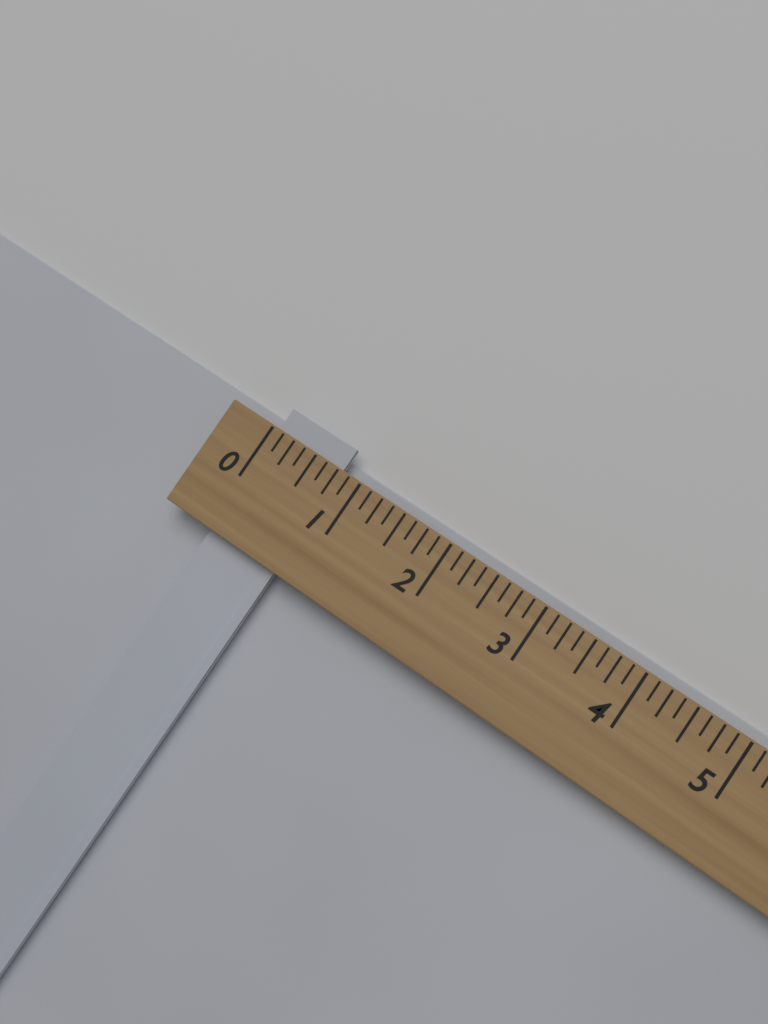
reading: 0.750 (no unit)
